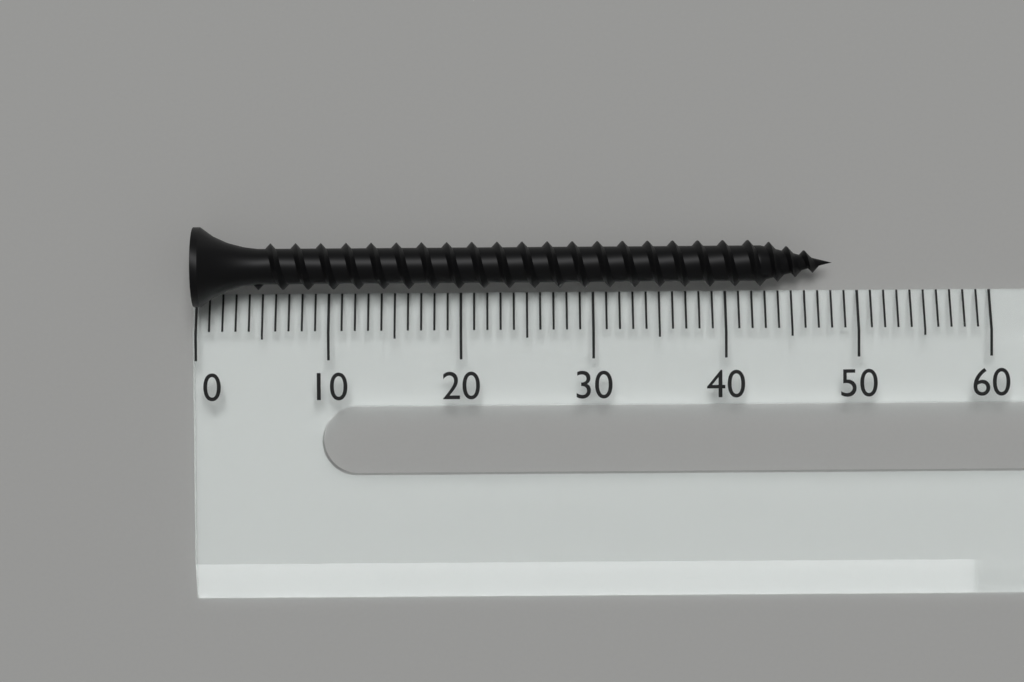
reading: 48 (no unit)
